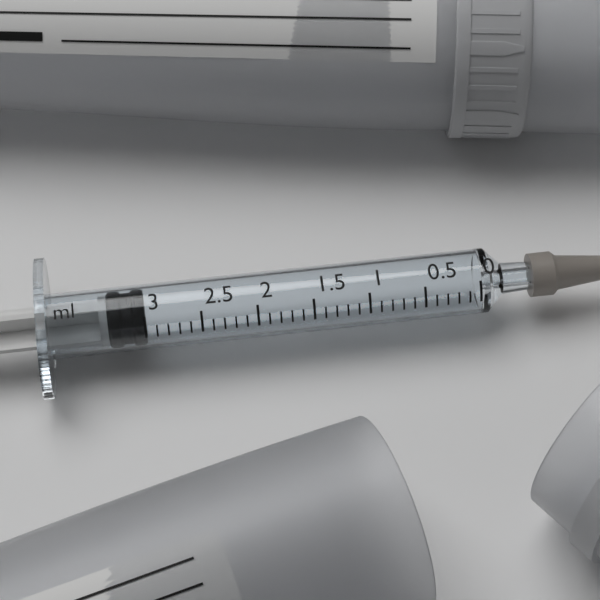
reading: 3.0 ml
